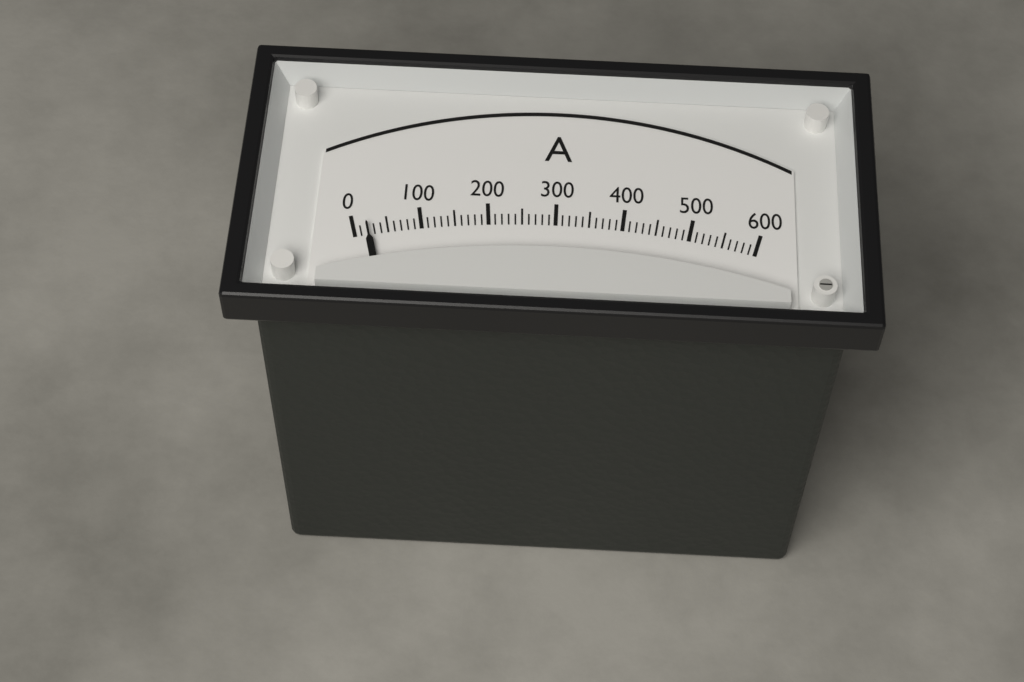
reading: 20 A
